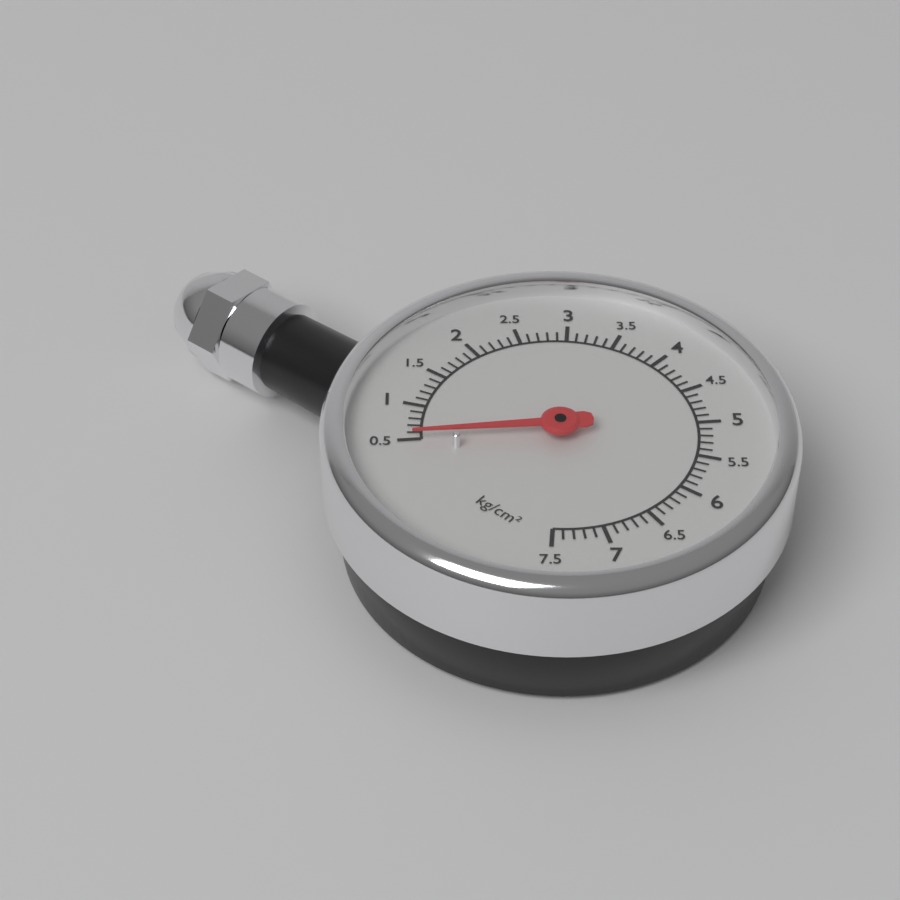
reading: 0.5 kg/cm²
